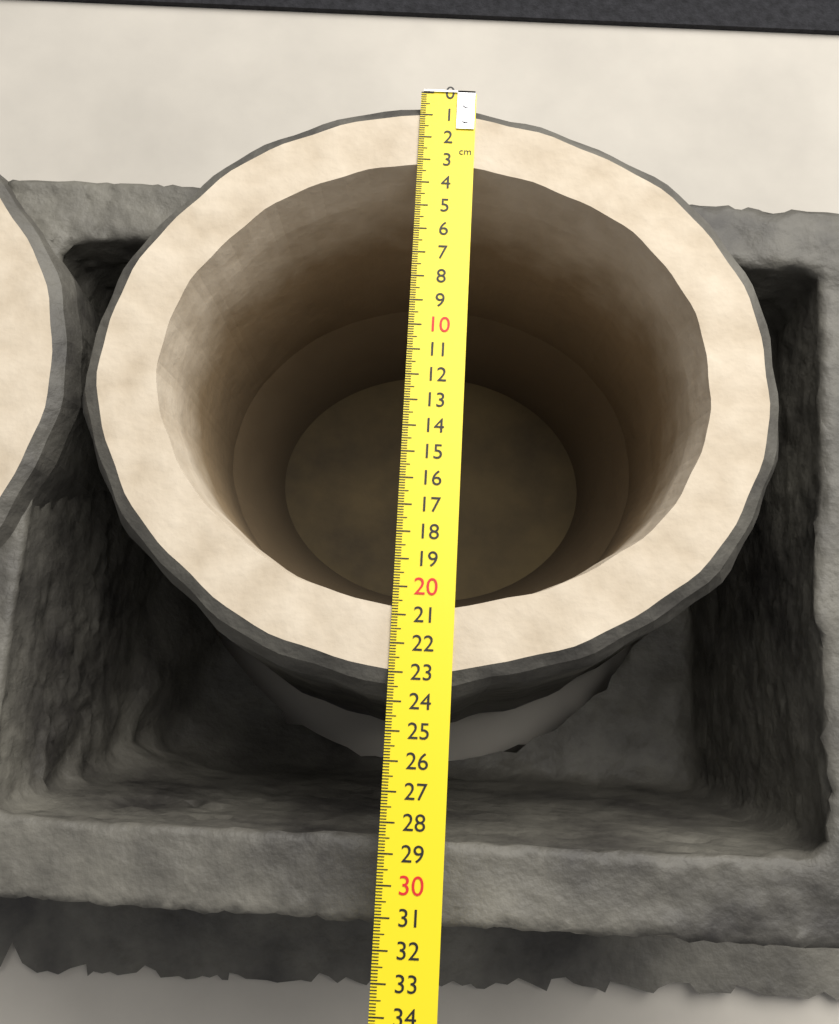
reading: 23.9 cm
